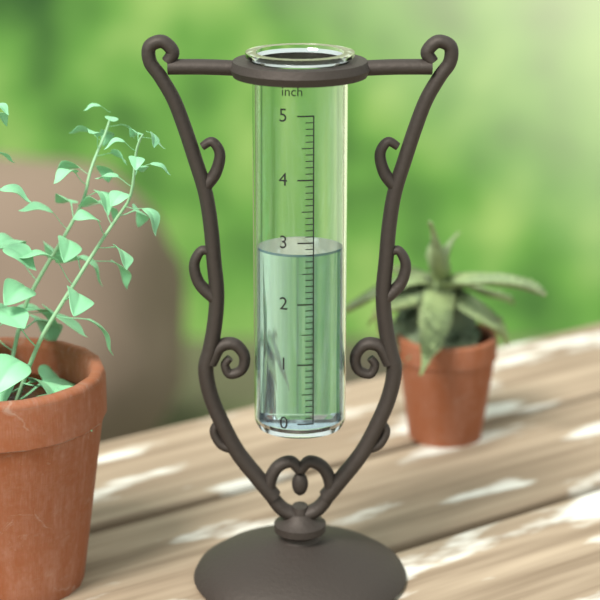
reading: 2.8 inch
